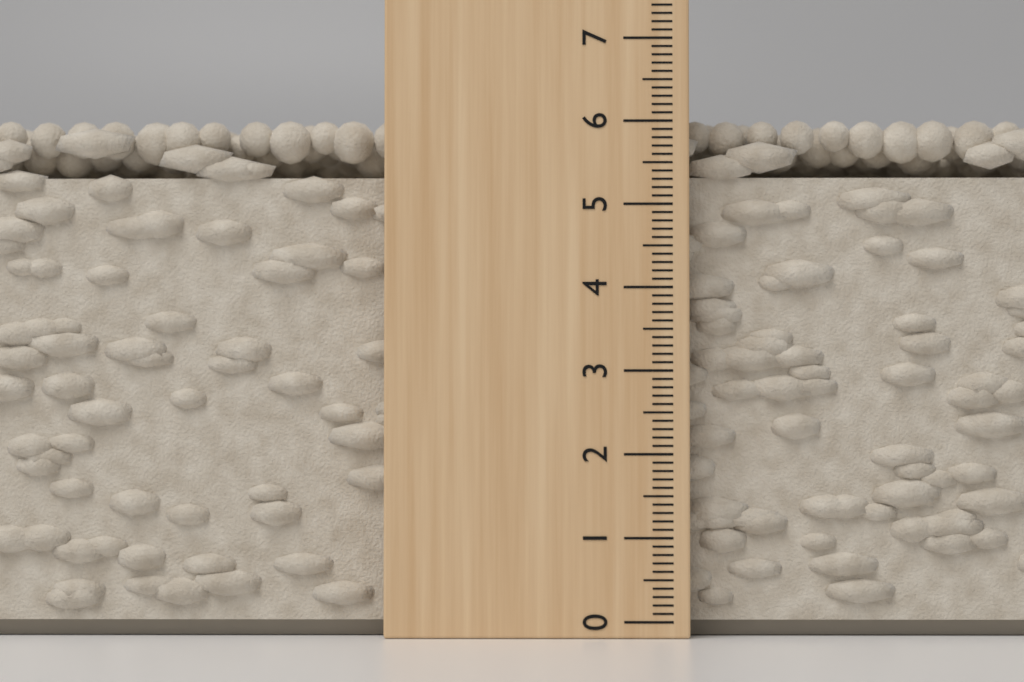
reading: 6.1 cm
